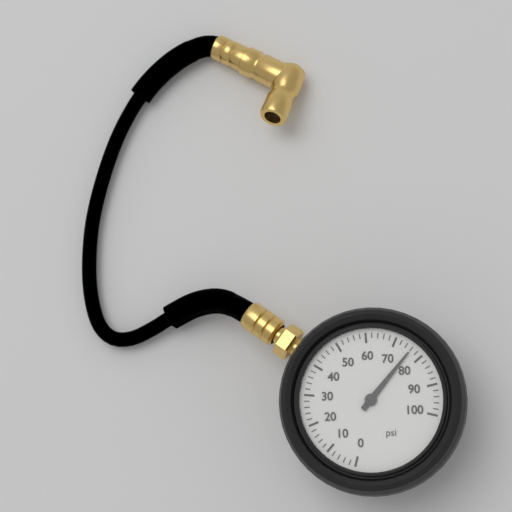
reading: 76 psi
